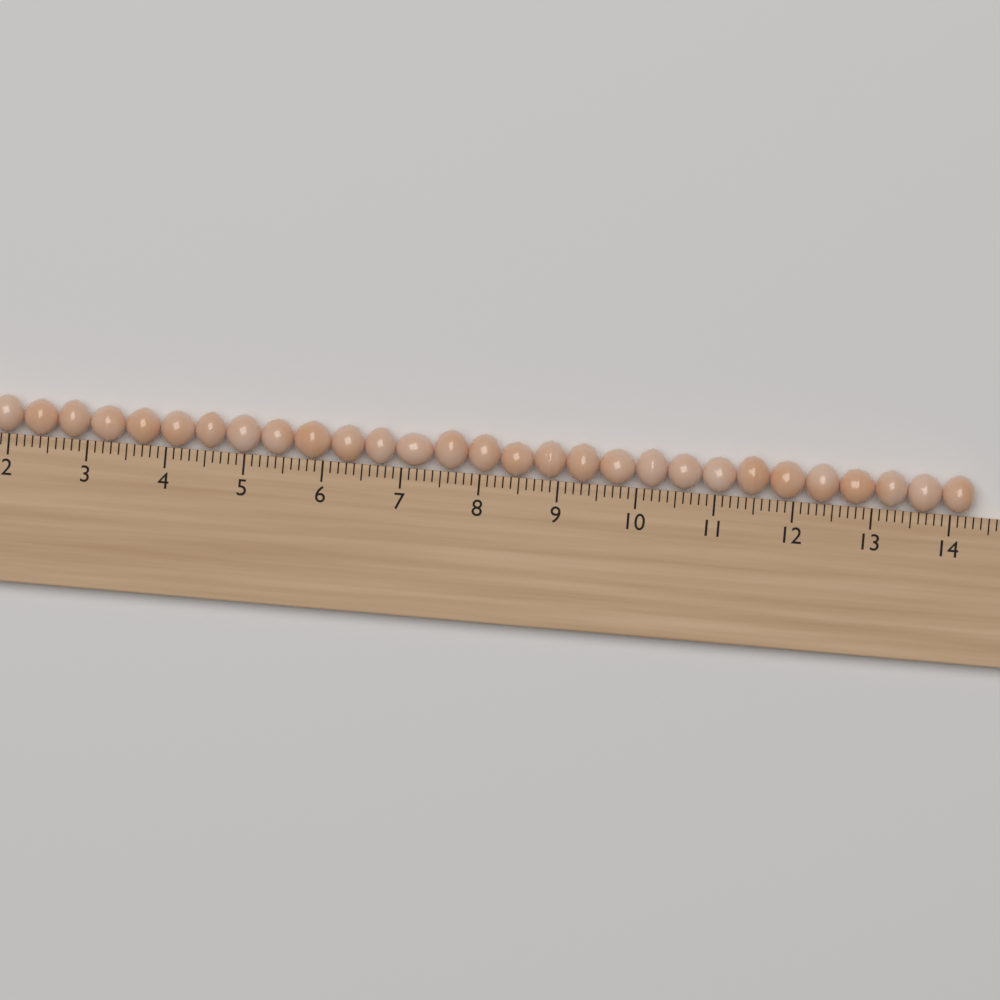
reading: 14.3 cm
